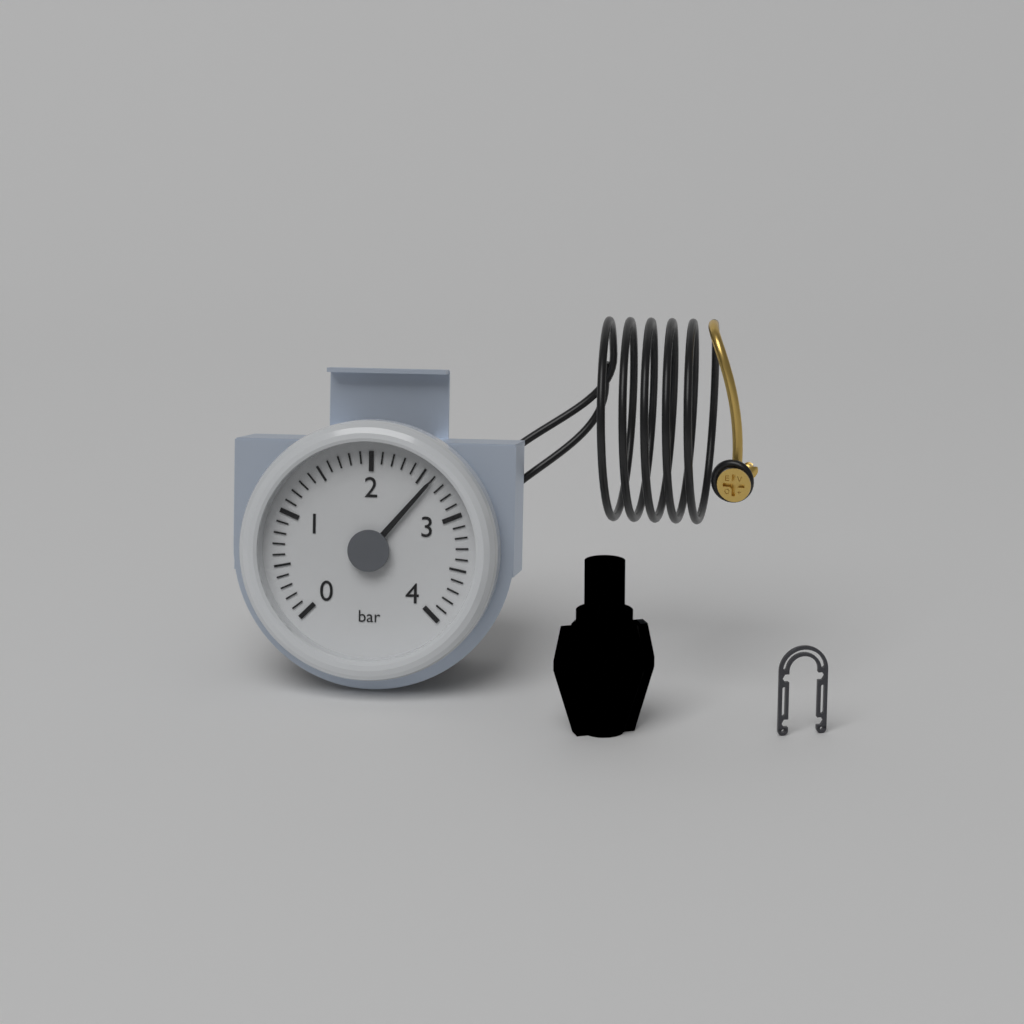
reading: 2.6 bar
